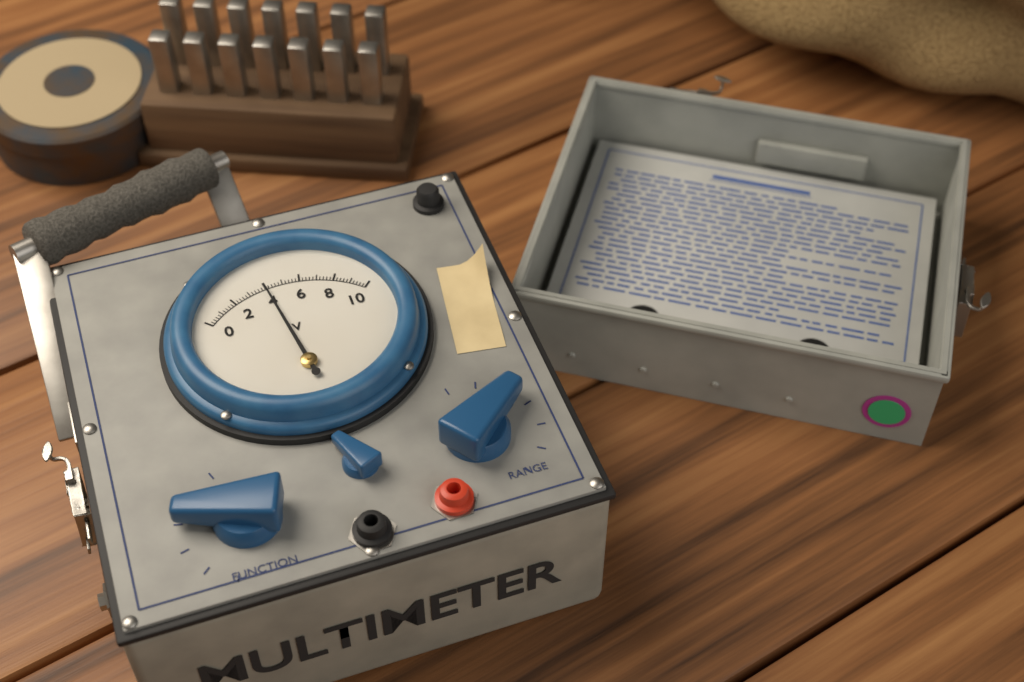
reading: 4.0 V
